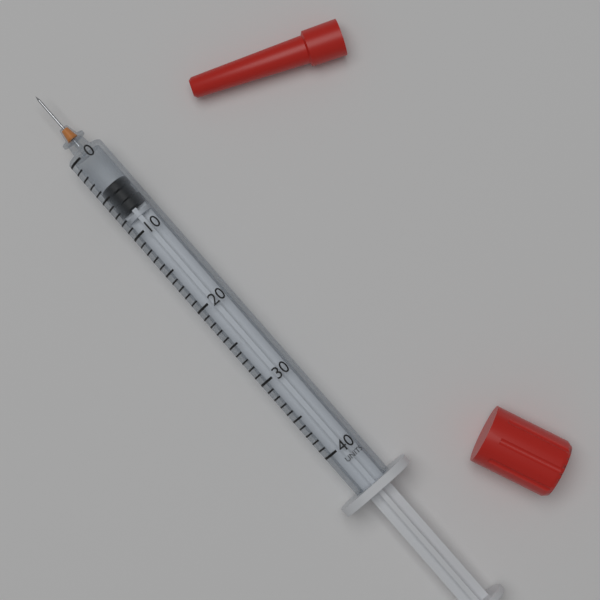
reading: 4 units
